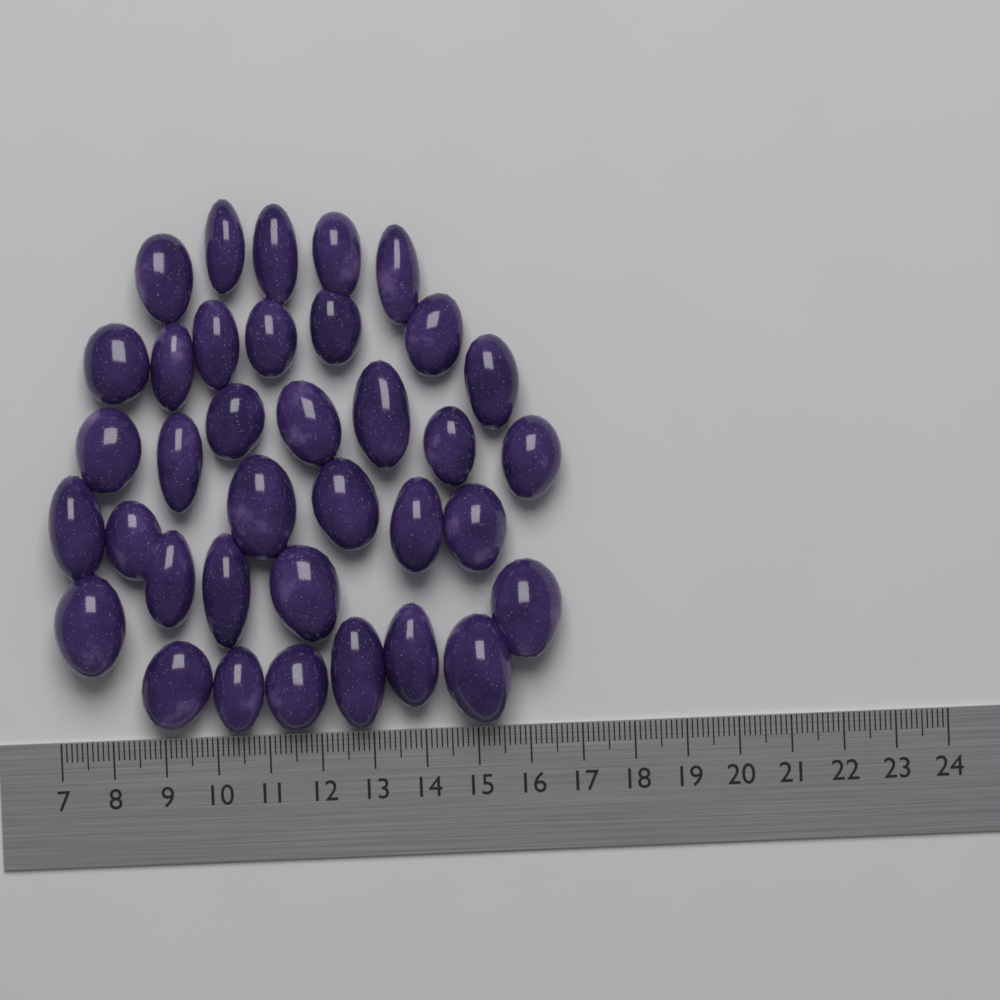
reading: 16.8 (no unit)
